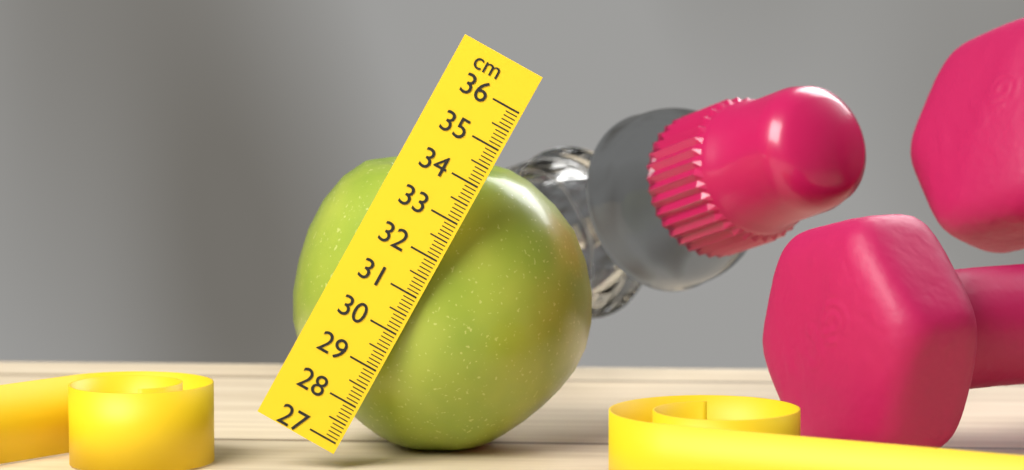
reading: 34.3 cm
